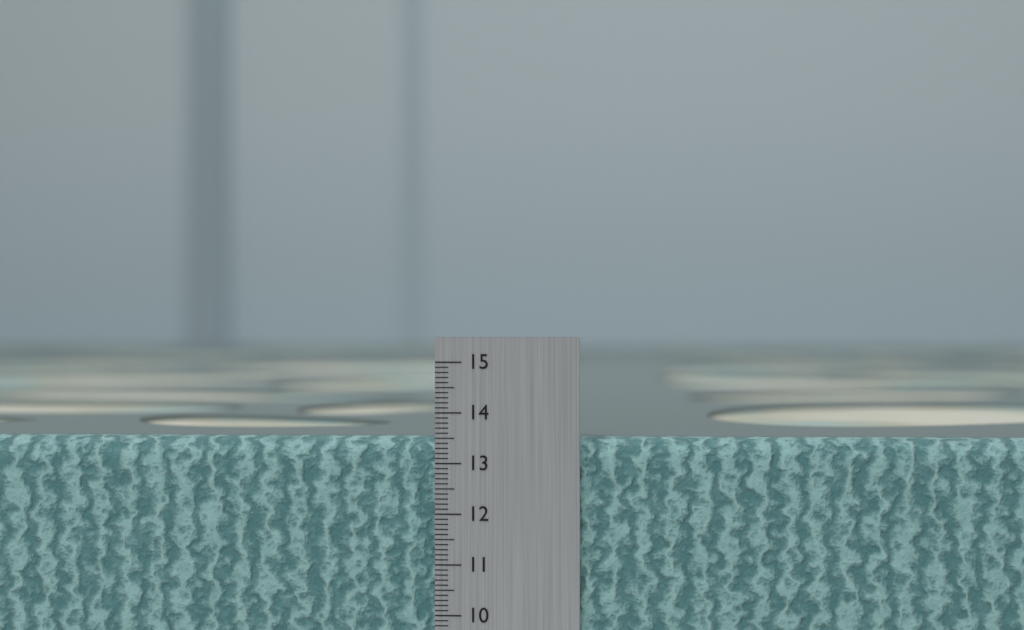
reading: 13.5 cm
